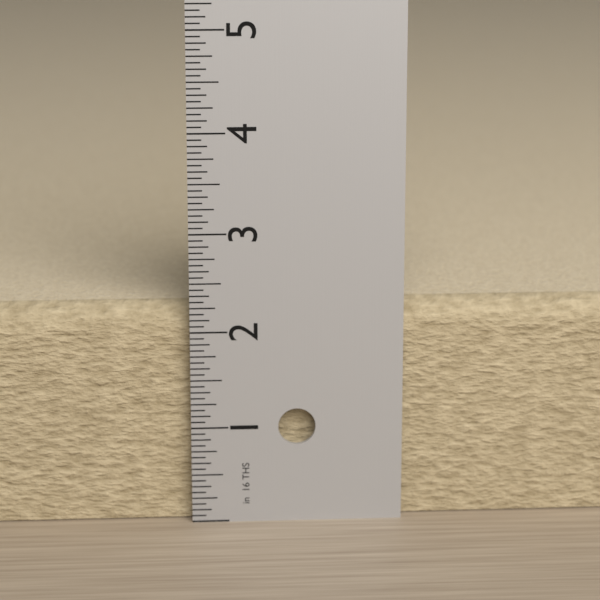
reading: 2.2500 in
